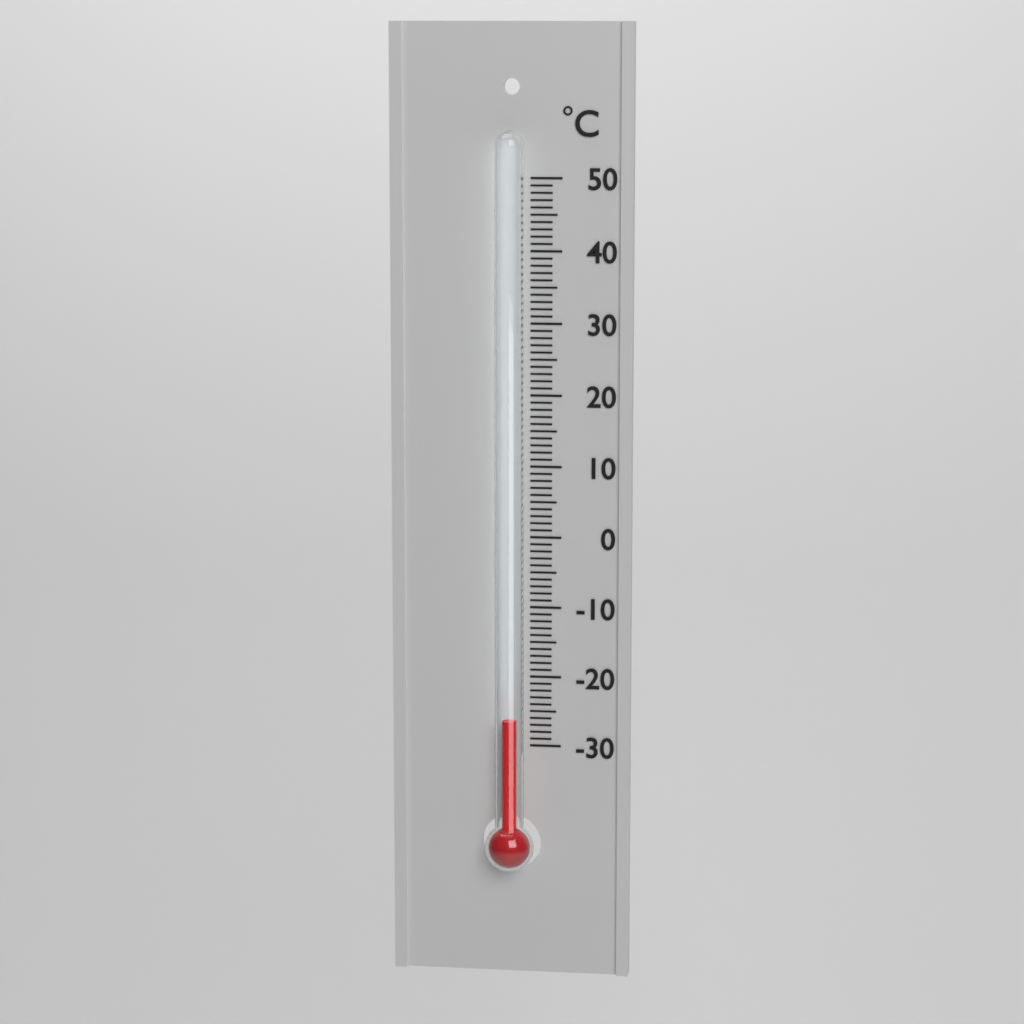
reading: -26 °C
